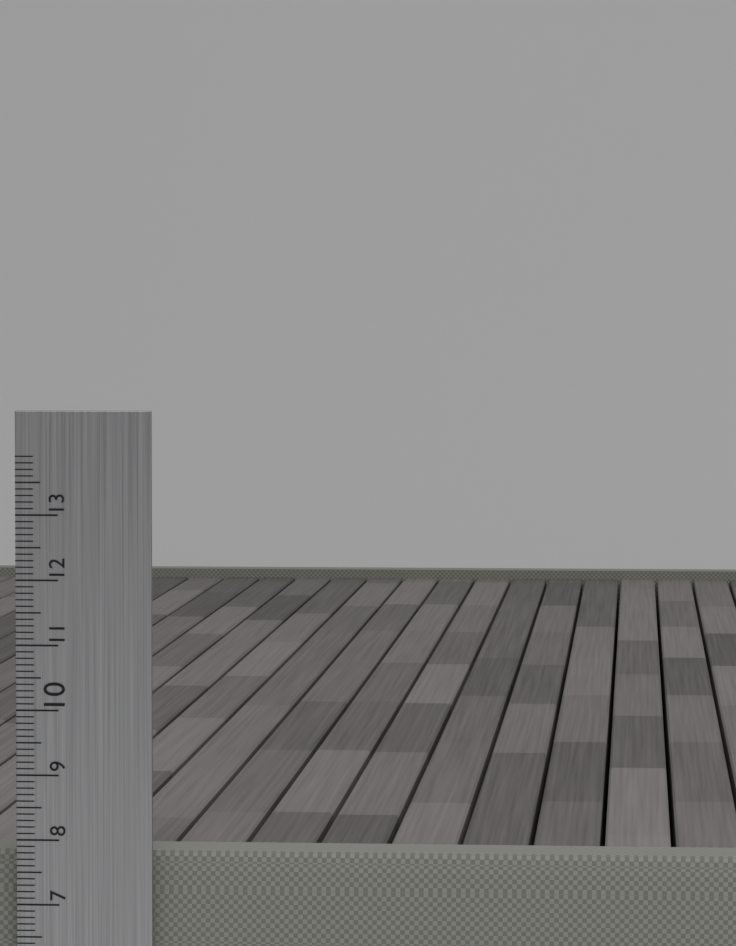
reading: 7.8 cm
